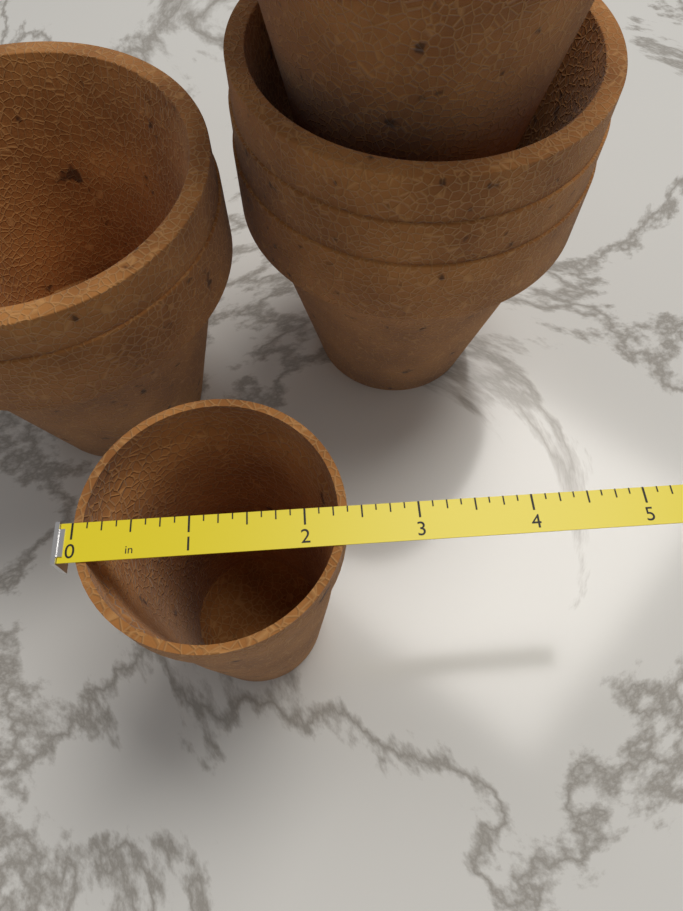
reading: 2.375 in
